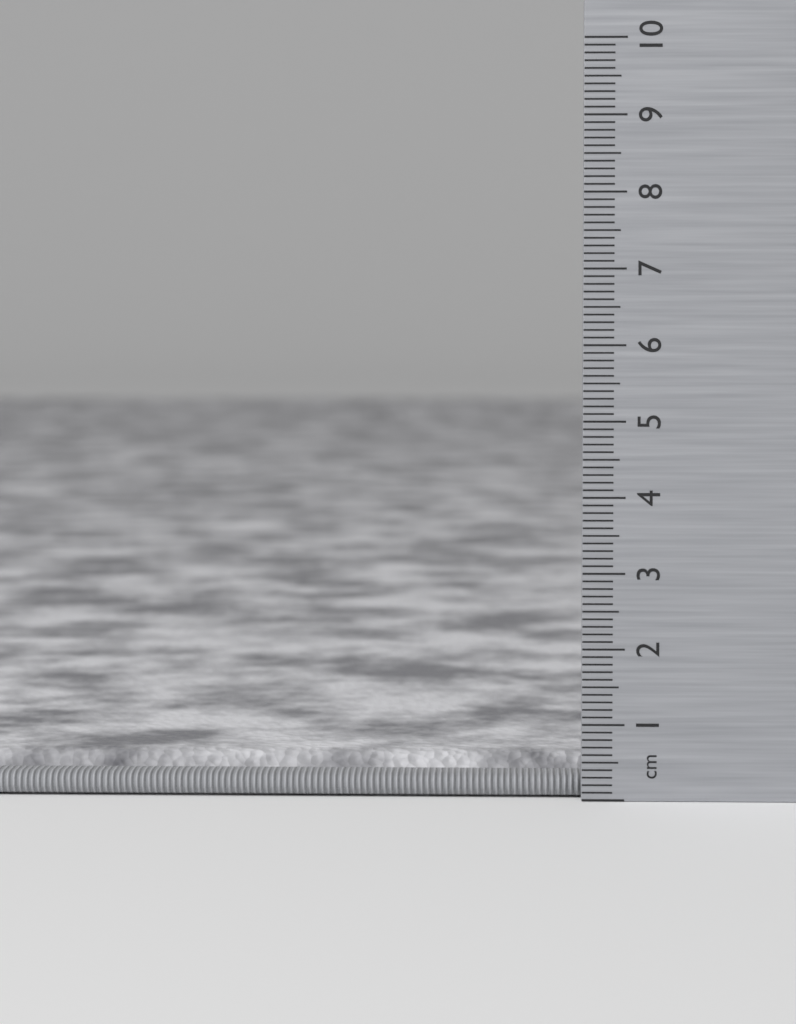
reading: 0.5 cm
